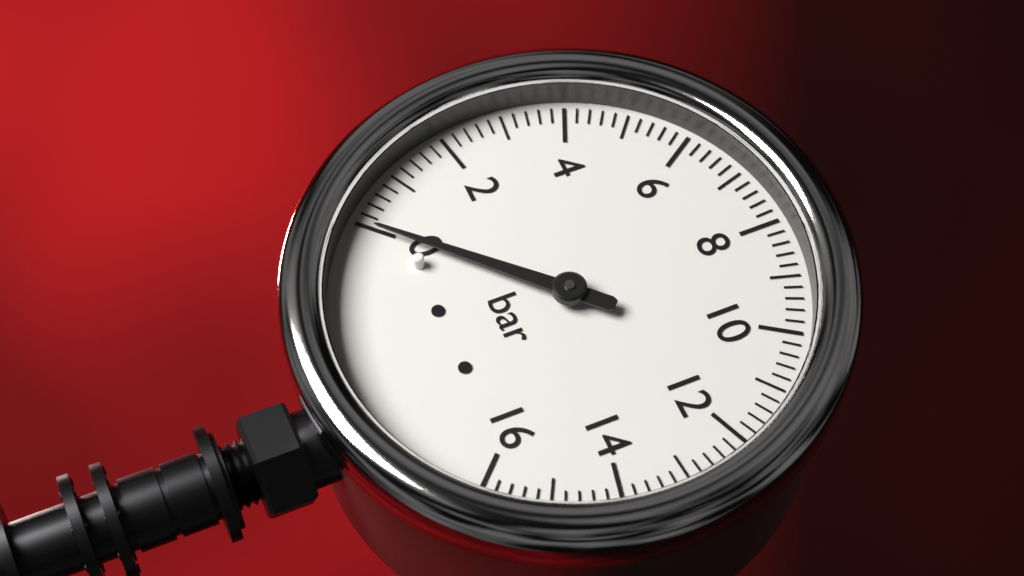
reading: 0.0 bar
